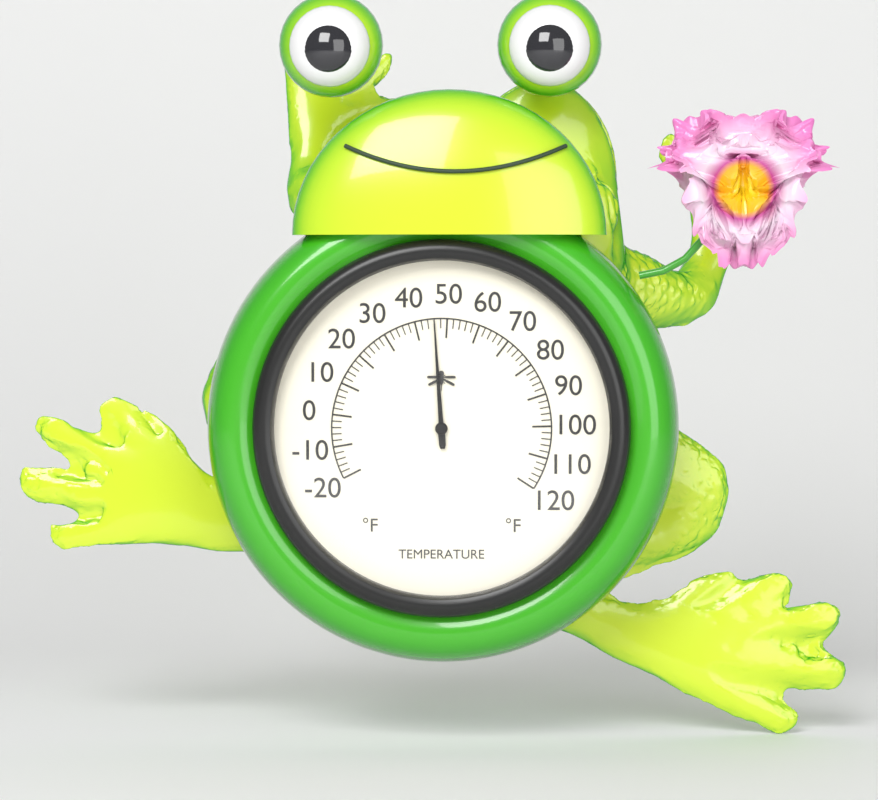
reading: 46 °F
